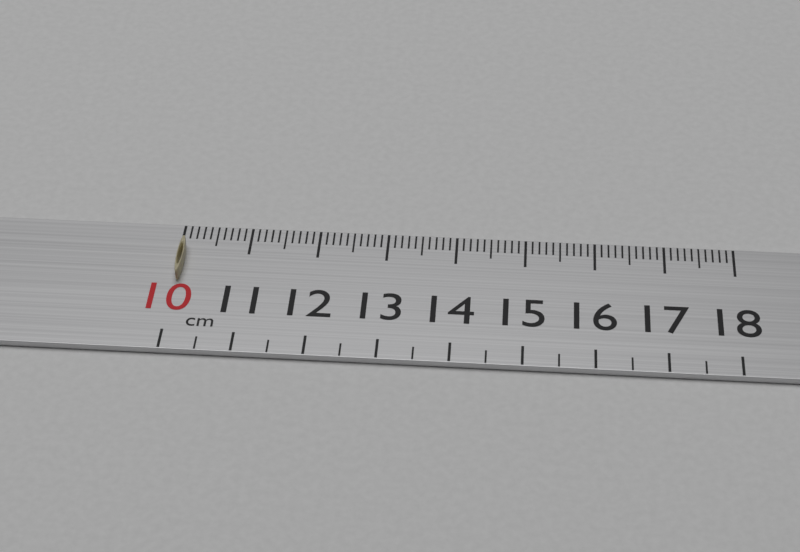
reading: 10.1 cm
